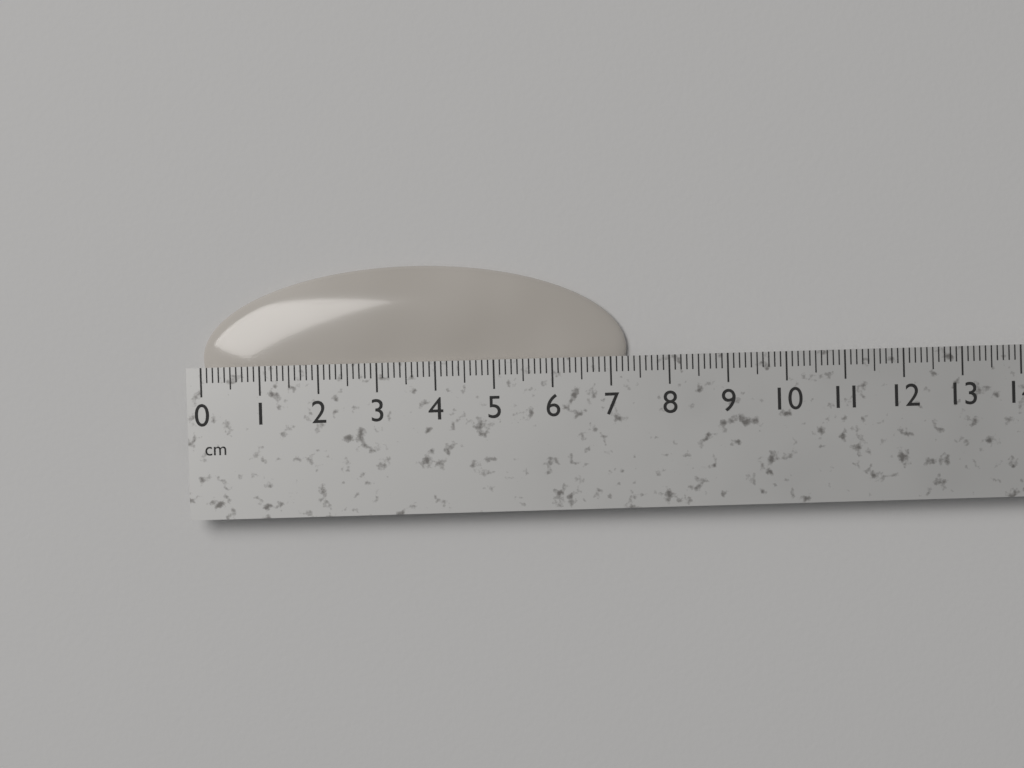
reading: 7.3 cm
